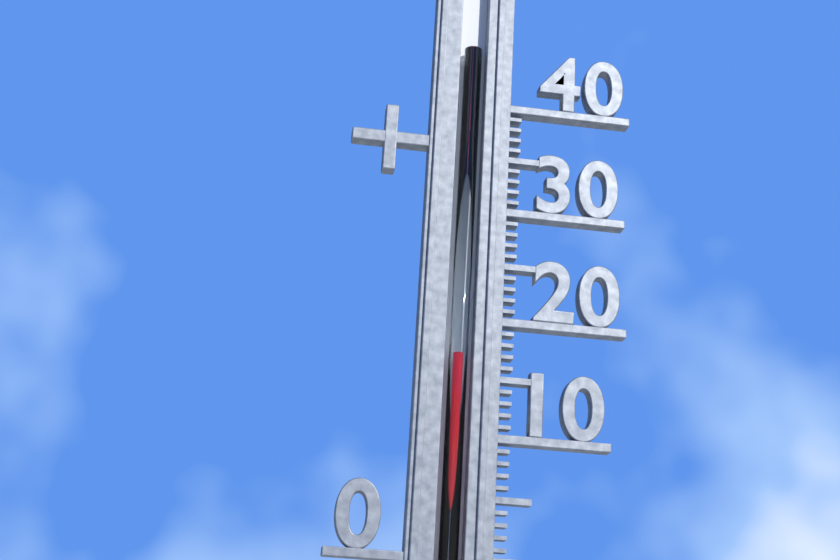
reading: 17 (no unit)
